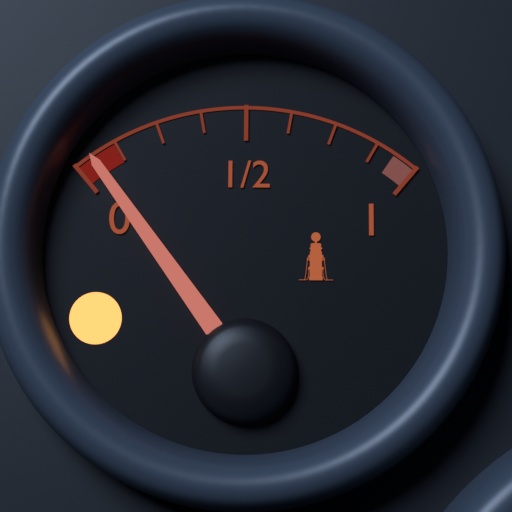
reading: 0.050 (no unit)
